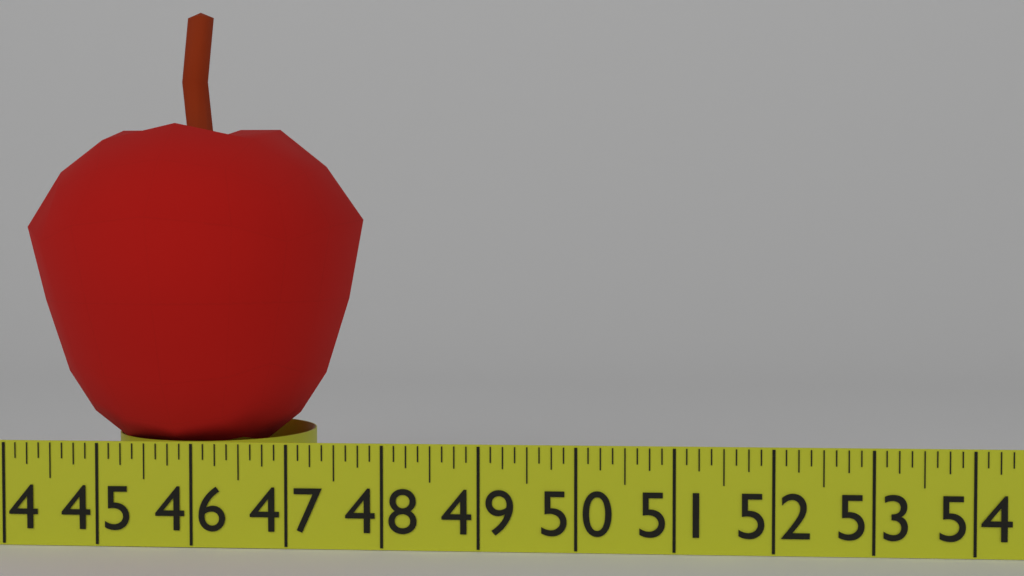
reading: 47.625 in
